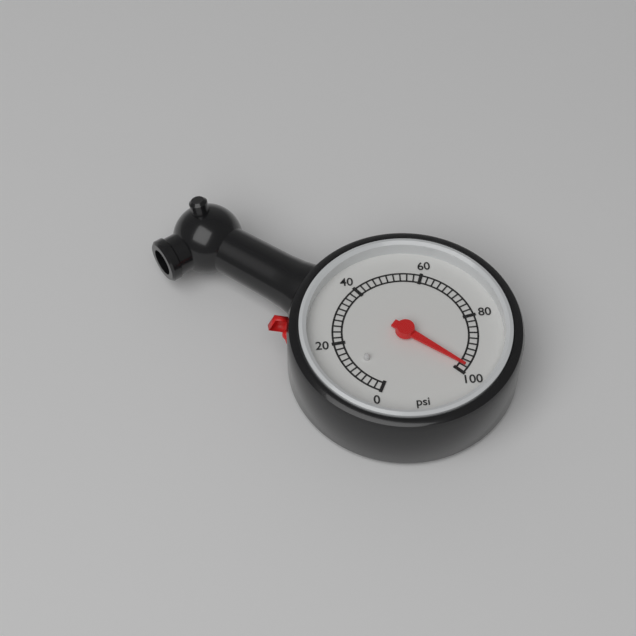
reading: 98 psi
